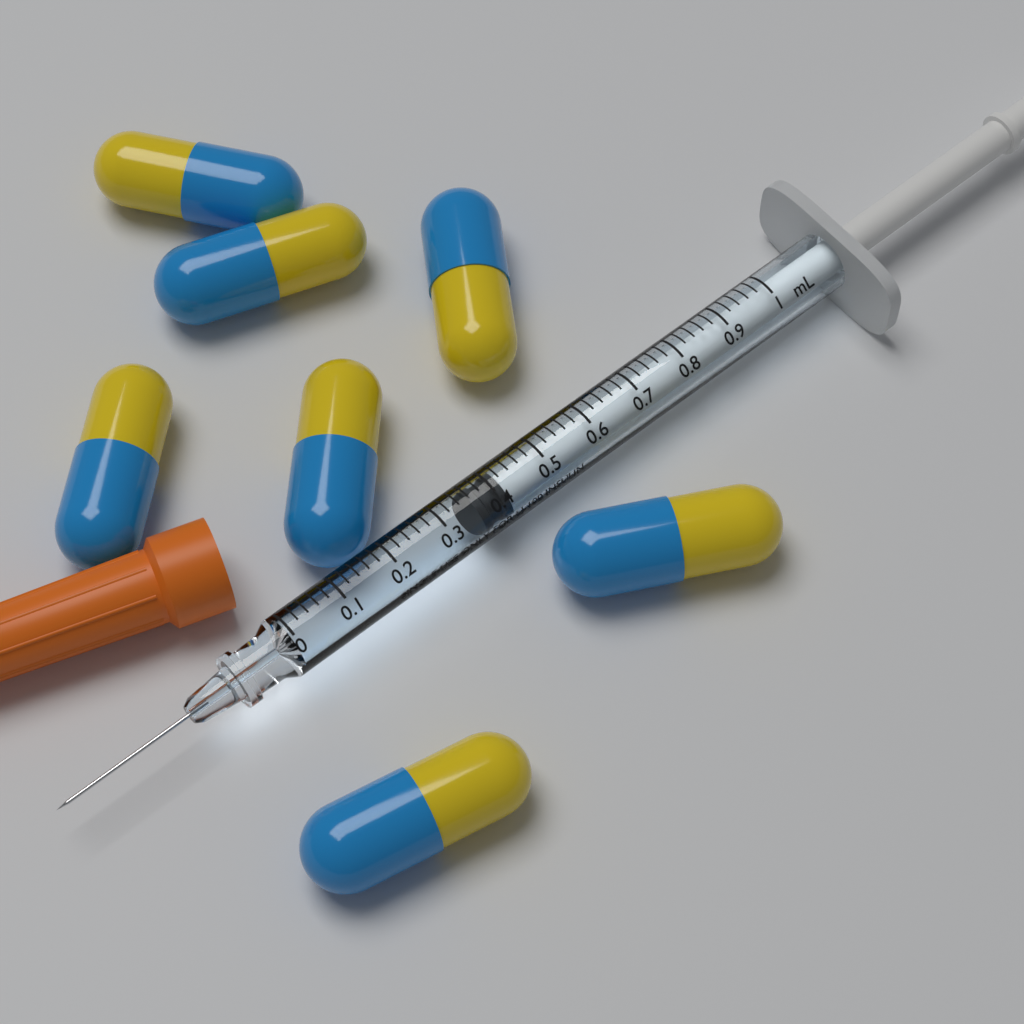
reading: 0.36 mL
